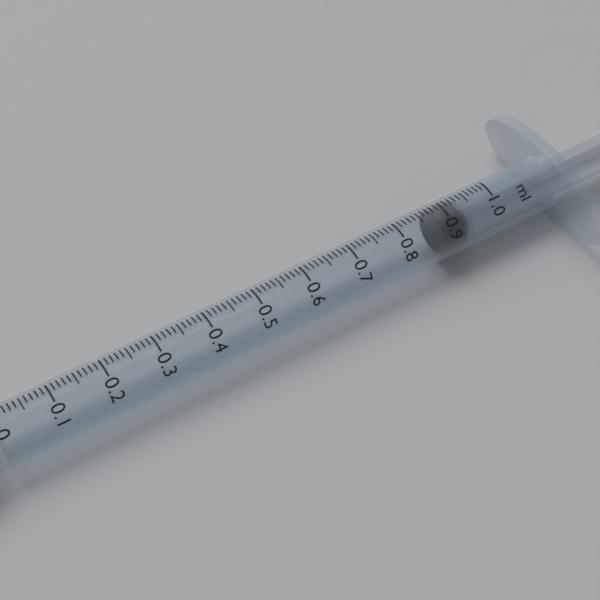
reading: 0.88 ml
